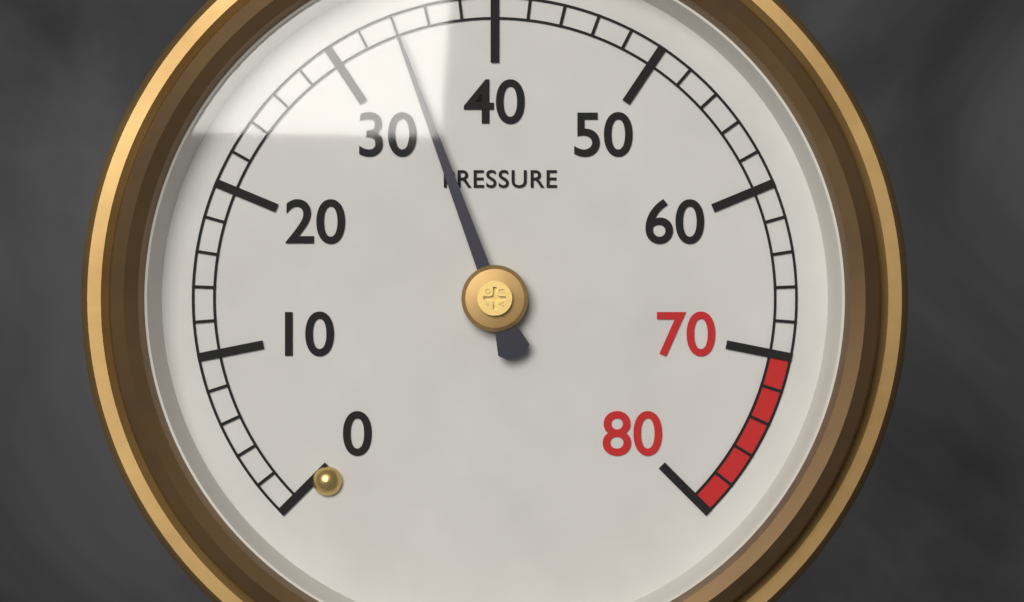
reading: 34 (no unit)
